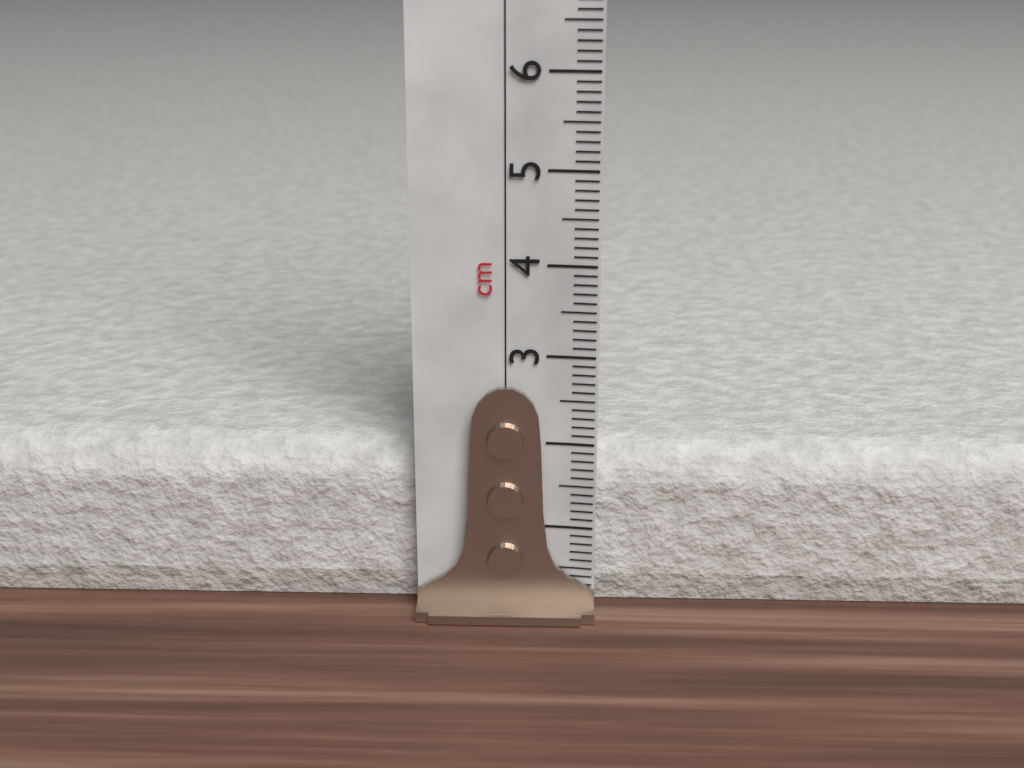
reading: 1.9 cm
